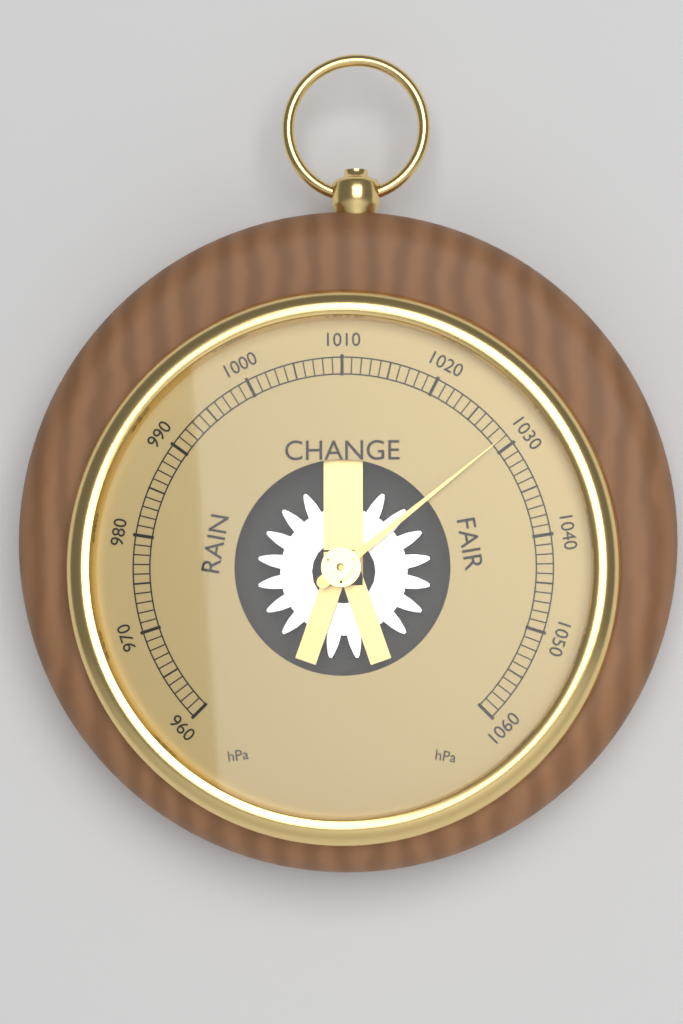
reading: 1029 hPa
